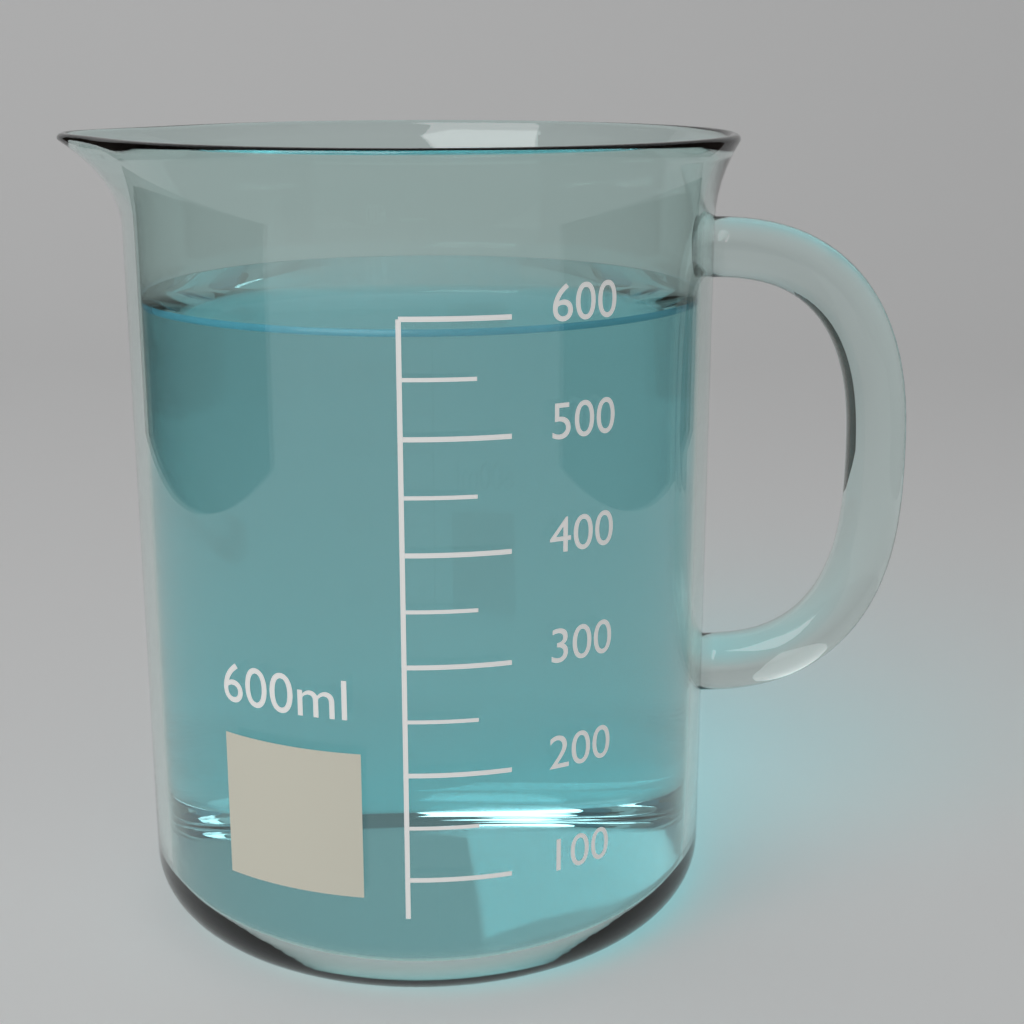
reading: 590 ml
